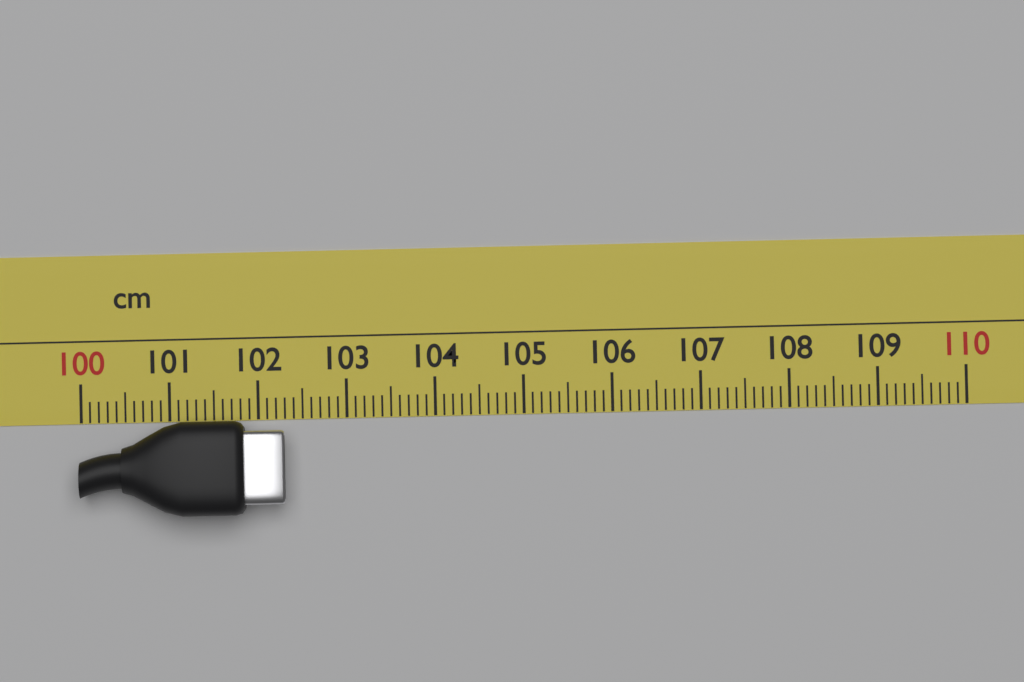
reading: 102.3 cm
